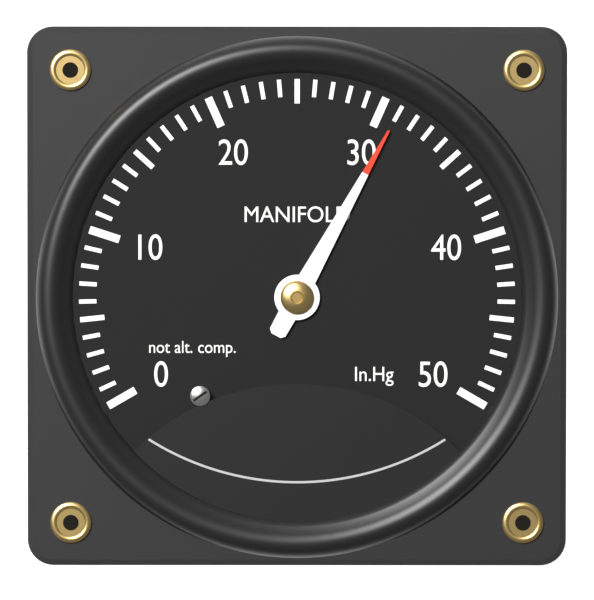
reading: 31 inHg
